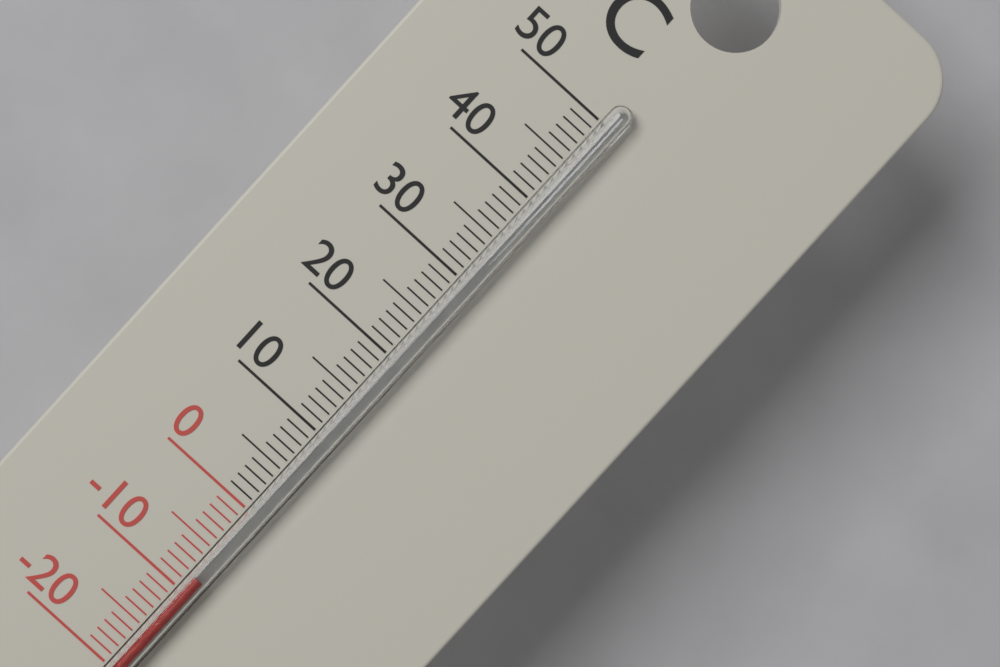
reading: -8 °C
